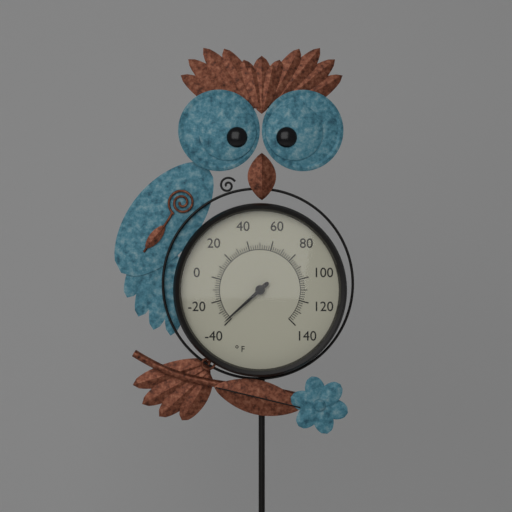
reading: -38 °F
